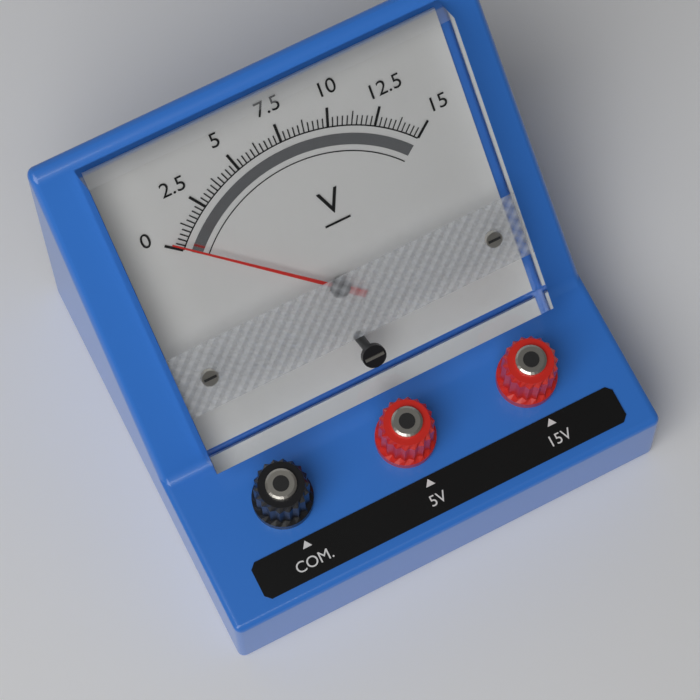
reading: 0.25 V
